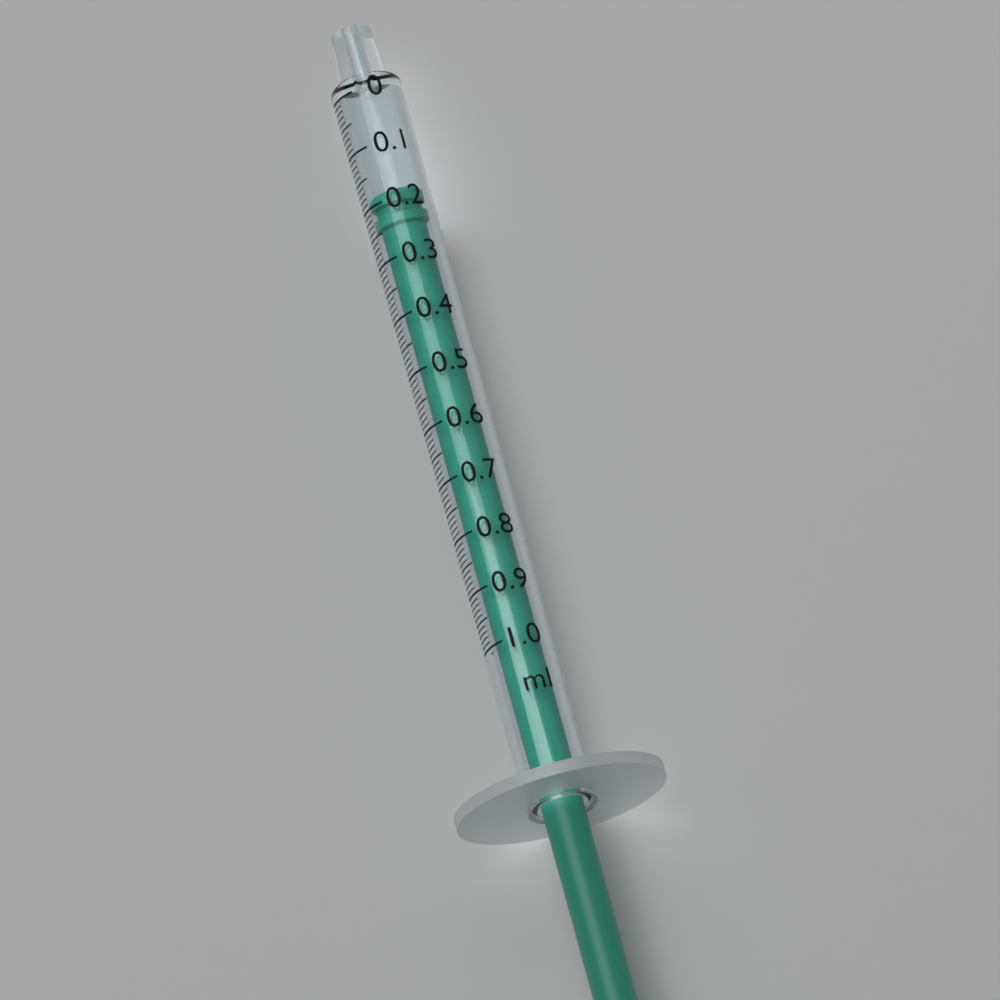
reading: 0.18 ml
